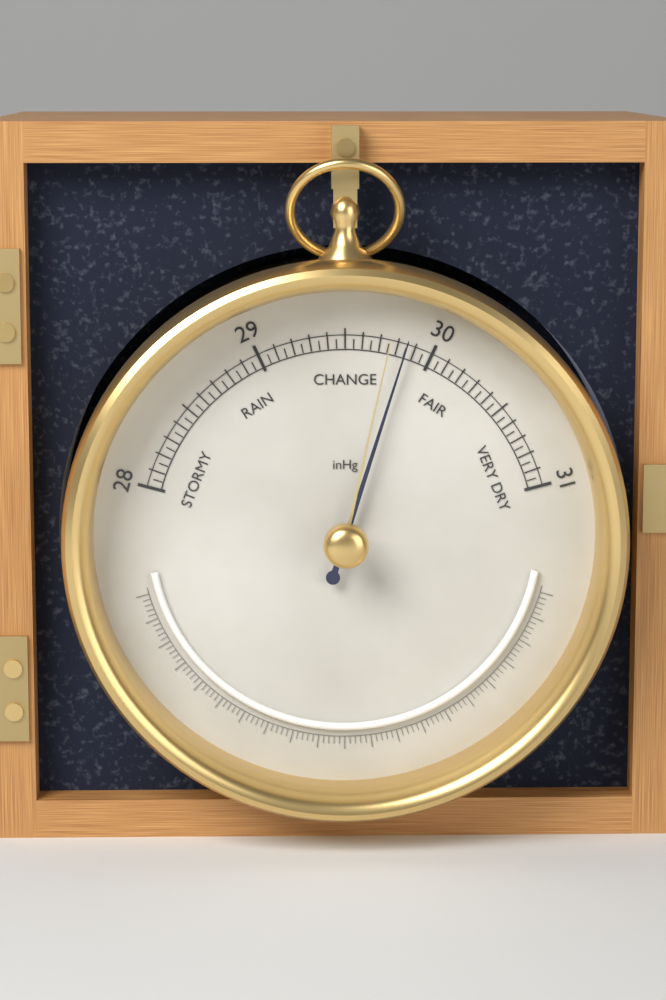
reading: 29.85 inHg
